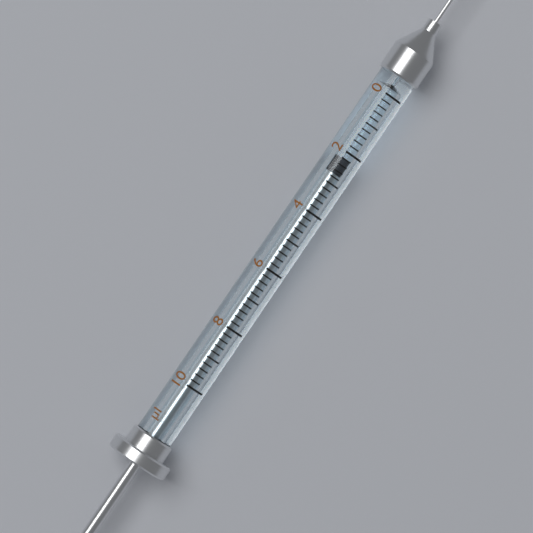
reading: 2.2 µl
